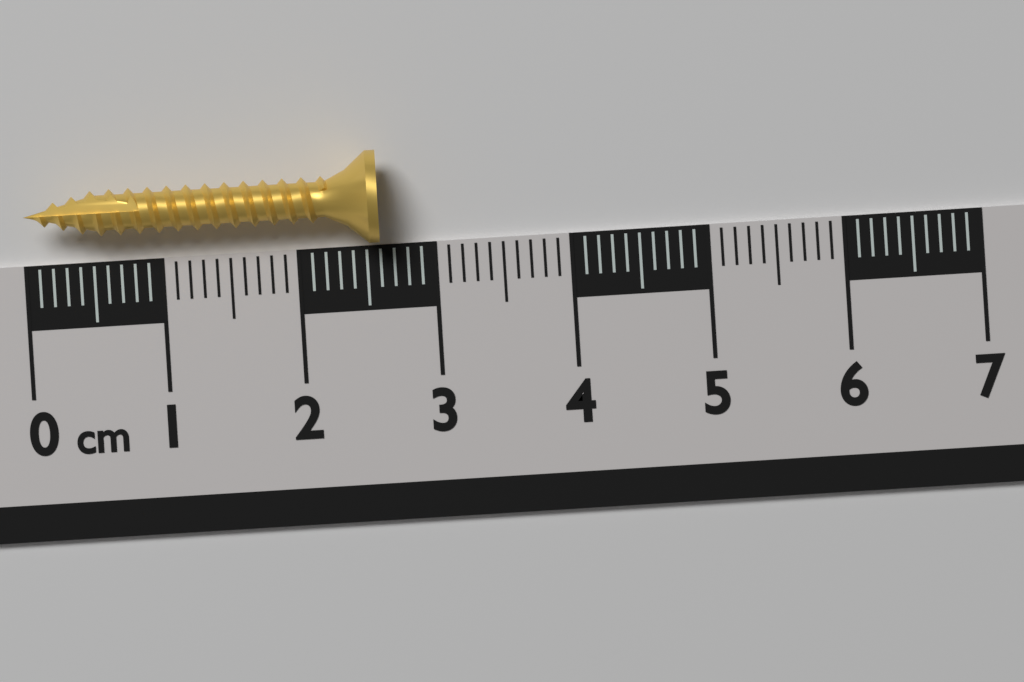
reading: 2.6 cm
